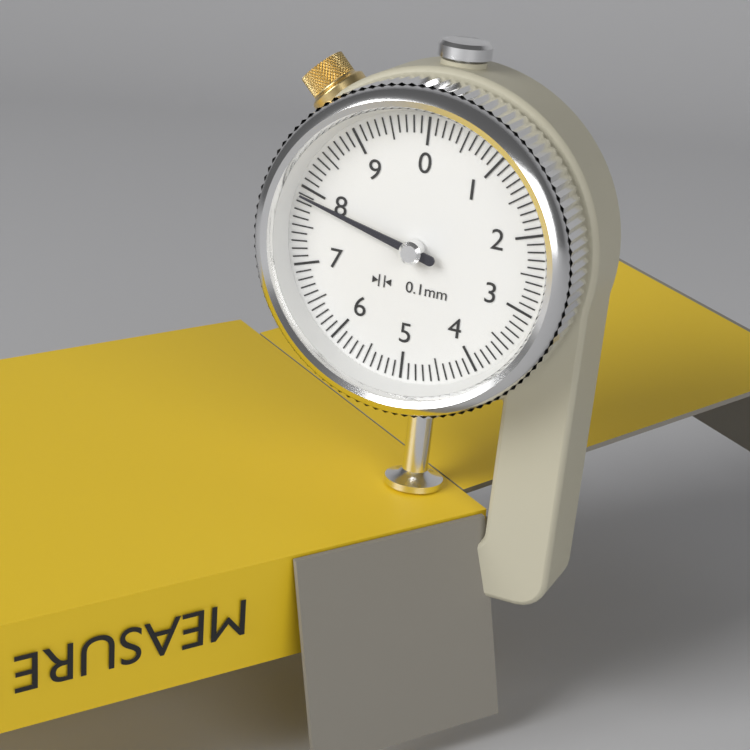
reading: 7.9 mm
